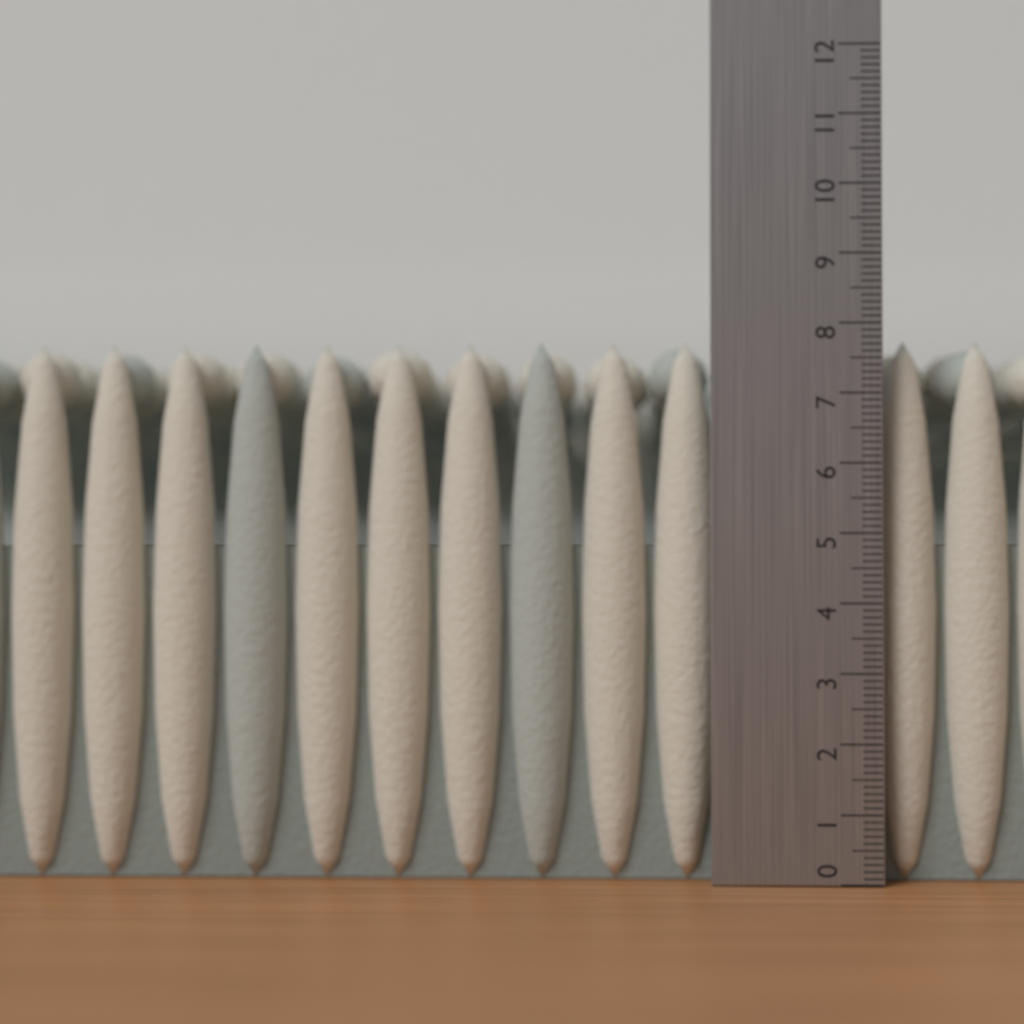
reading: 7.8 (no unit)
